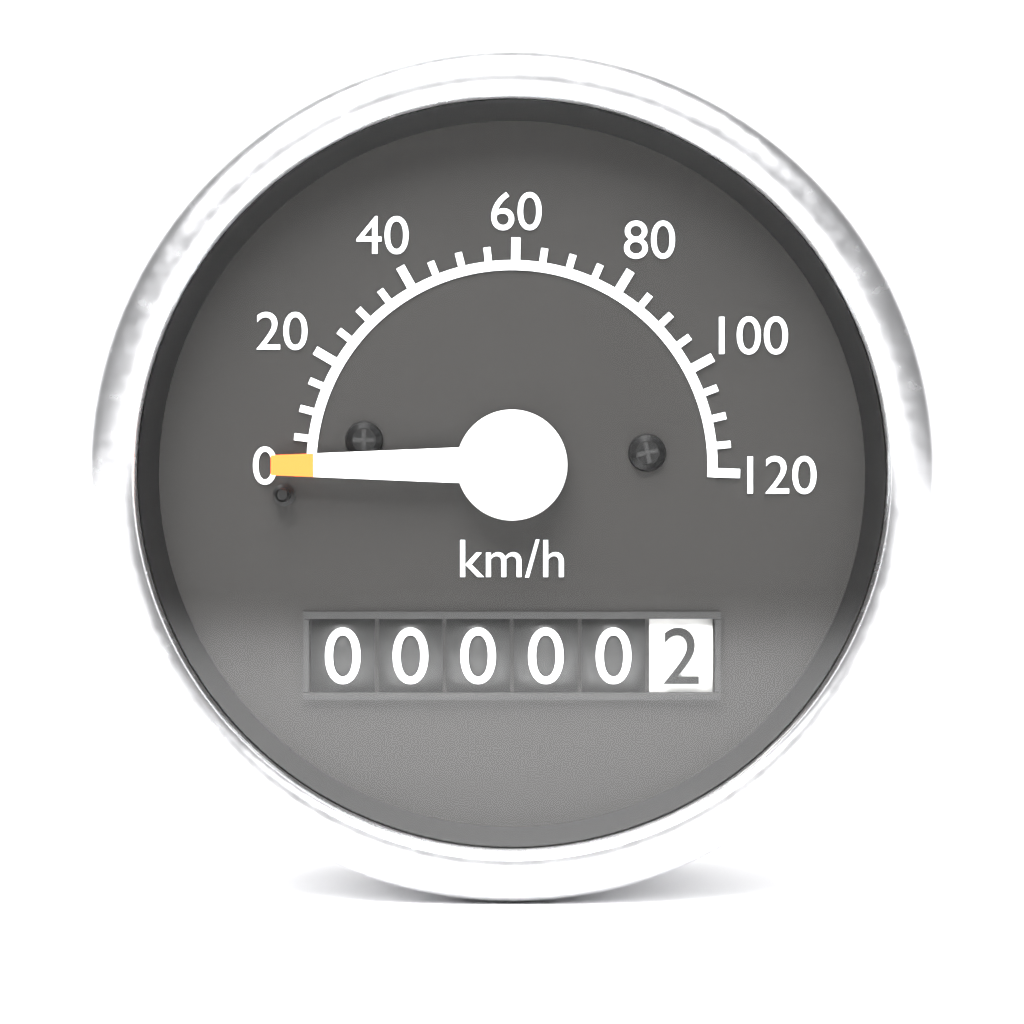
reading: 0 km/h
